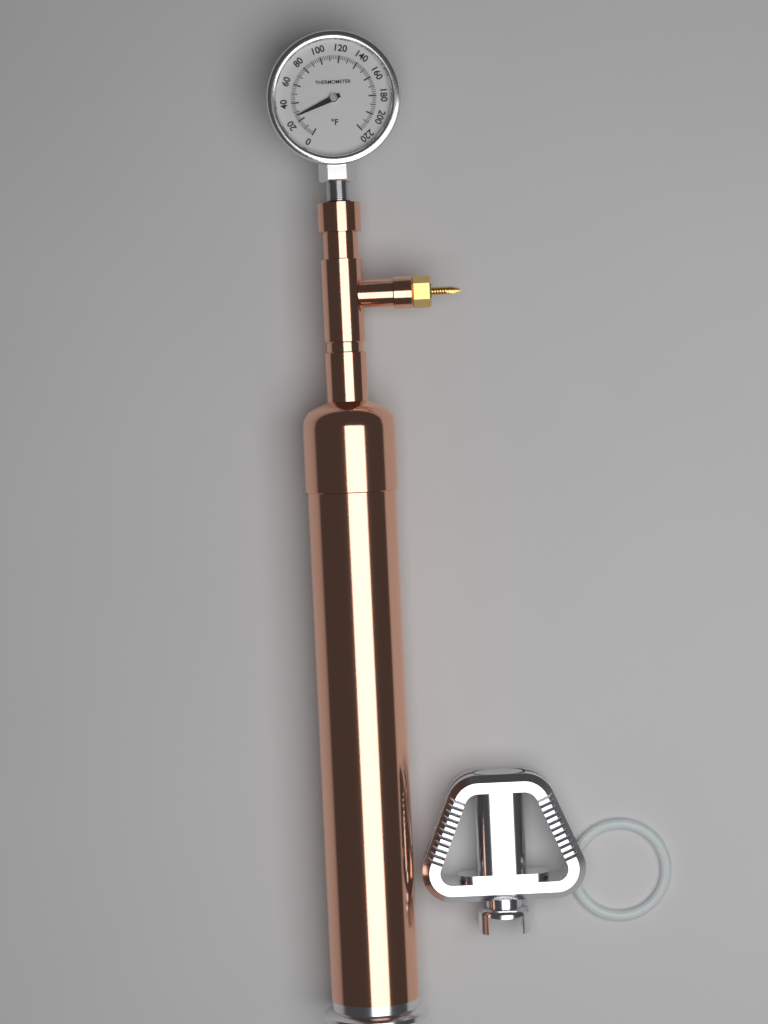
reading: 26 °F
